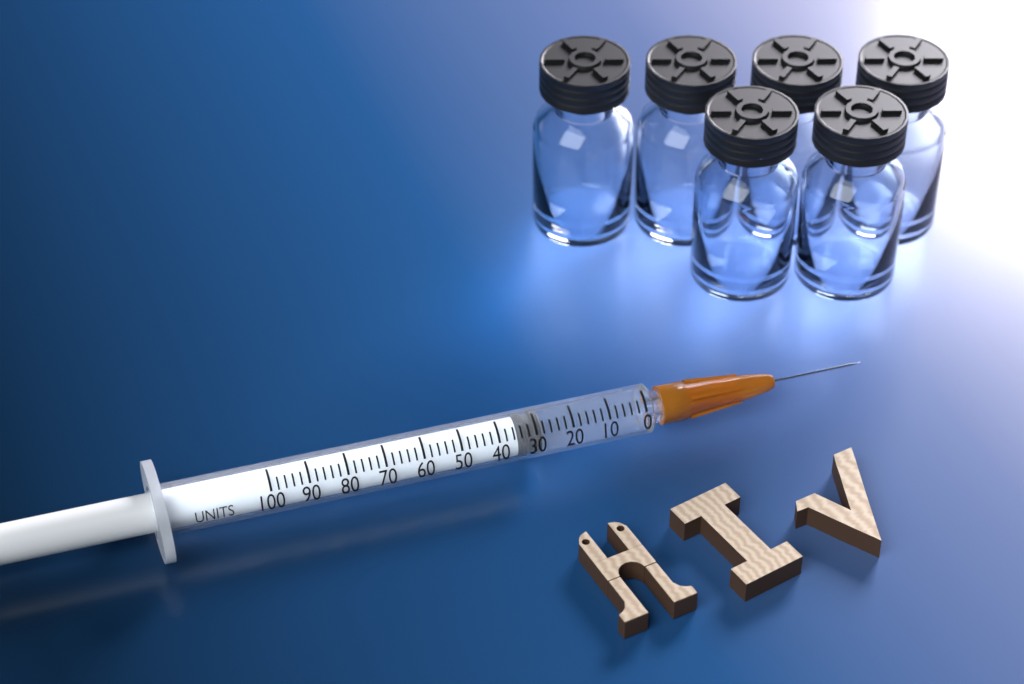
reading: 28 units
